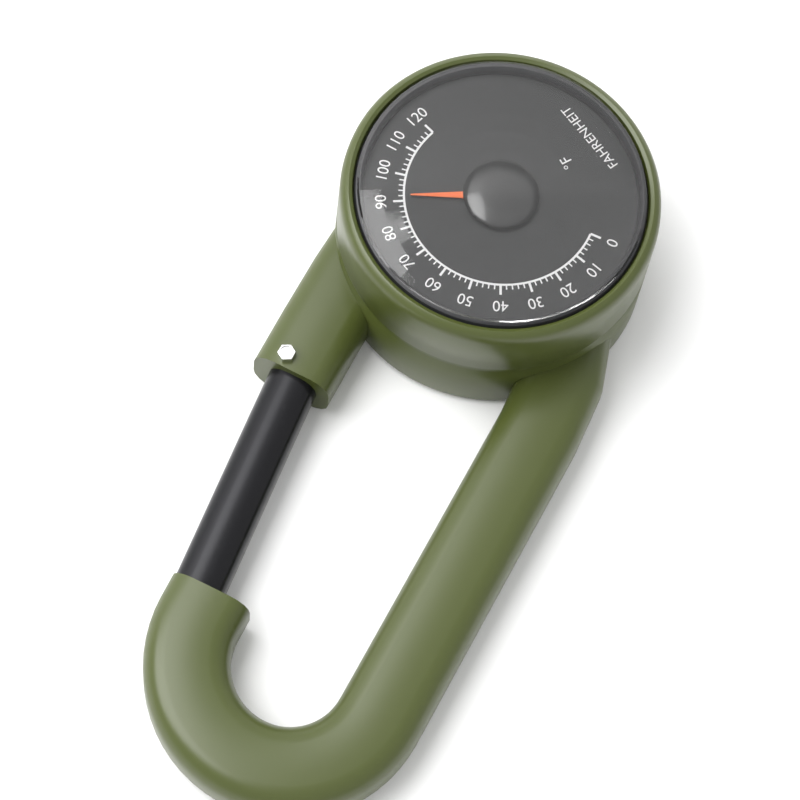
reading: 92 °F
